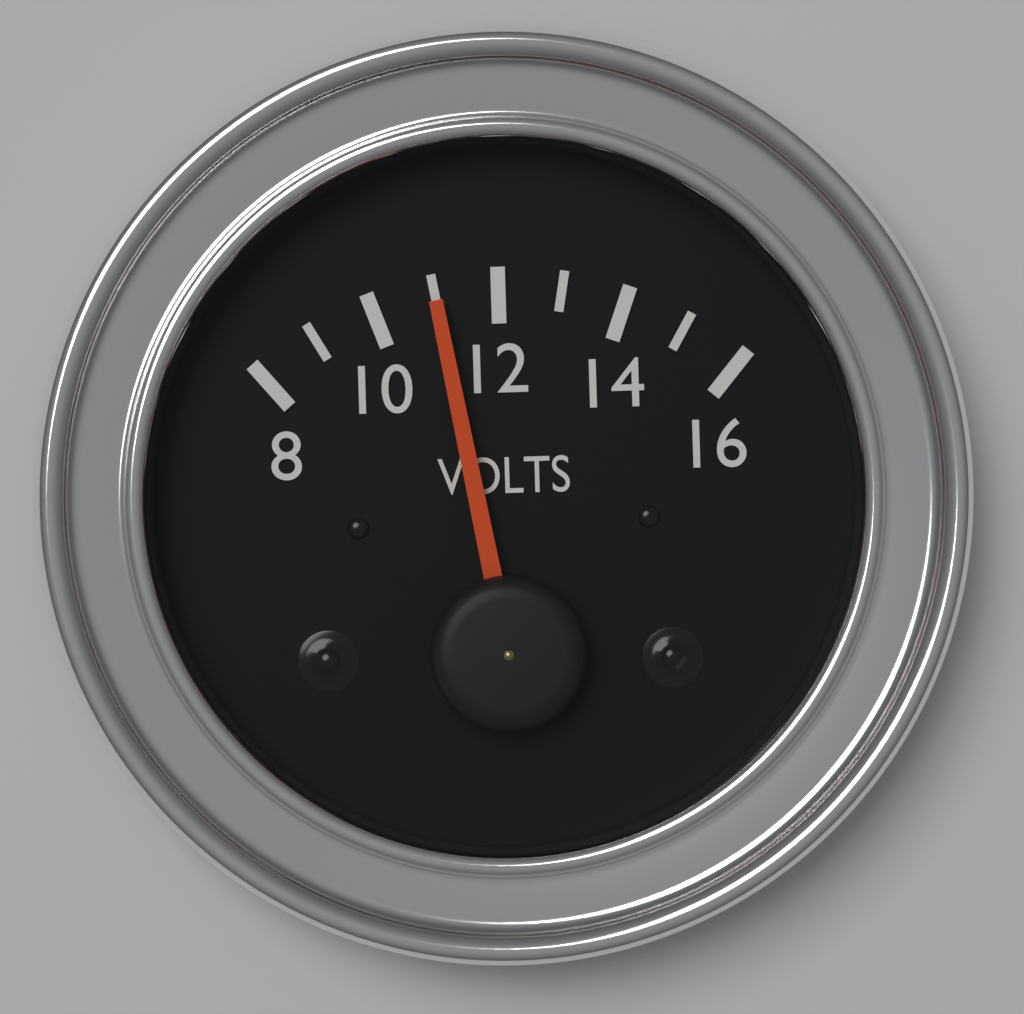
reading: 11 V
